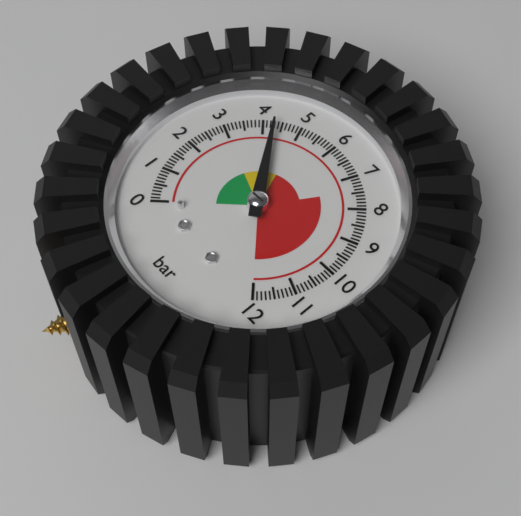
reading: 4.3 bar
